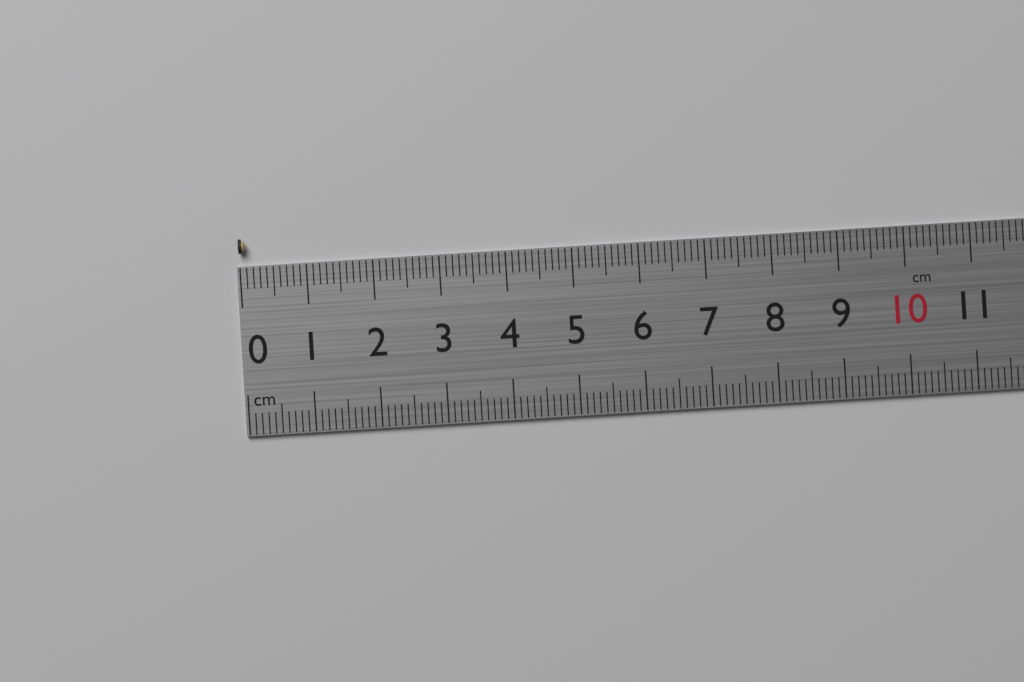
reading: 0.1 cm
